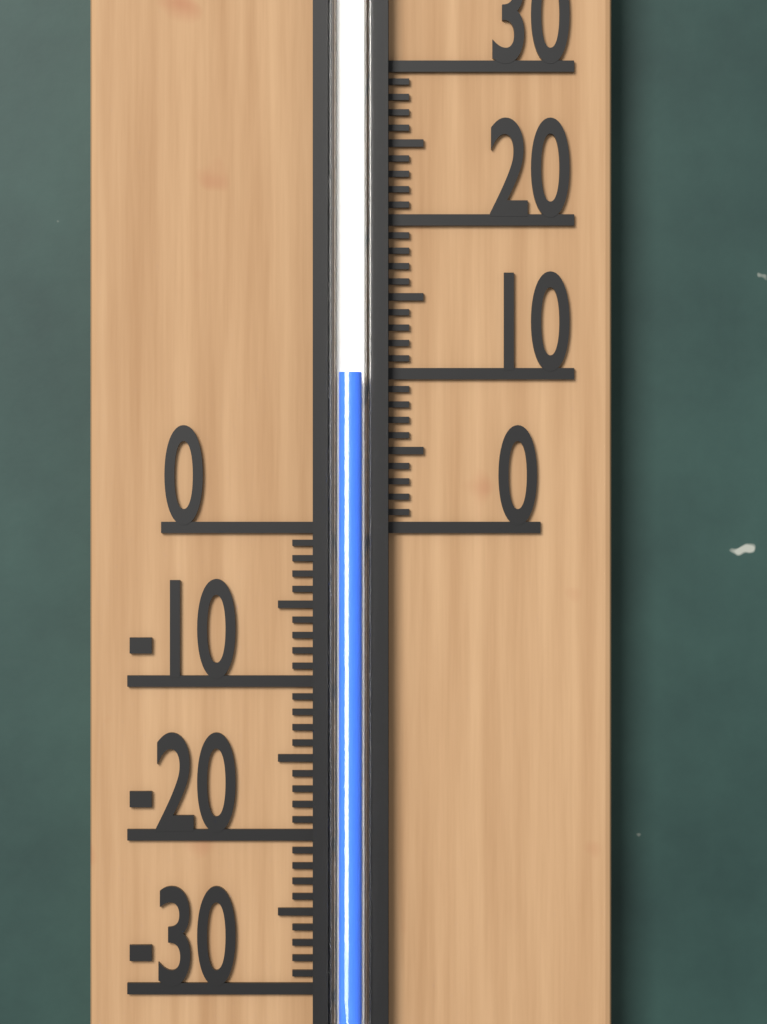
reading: 10 (no unit)
